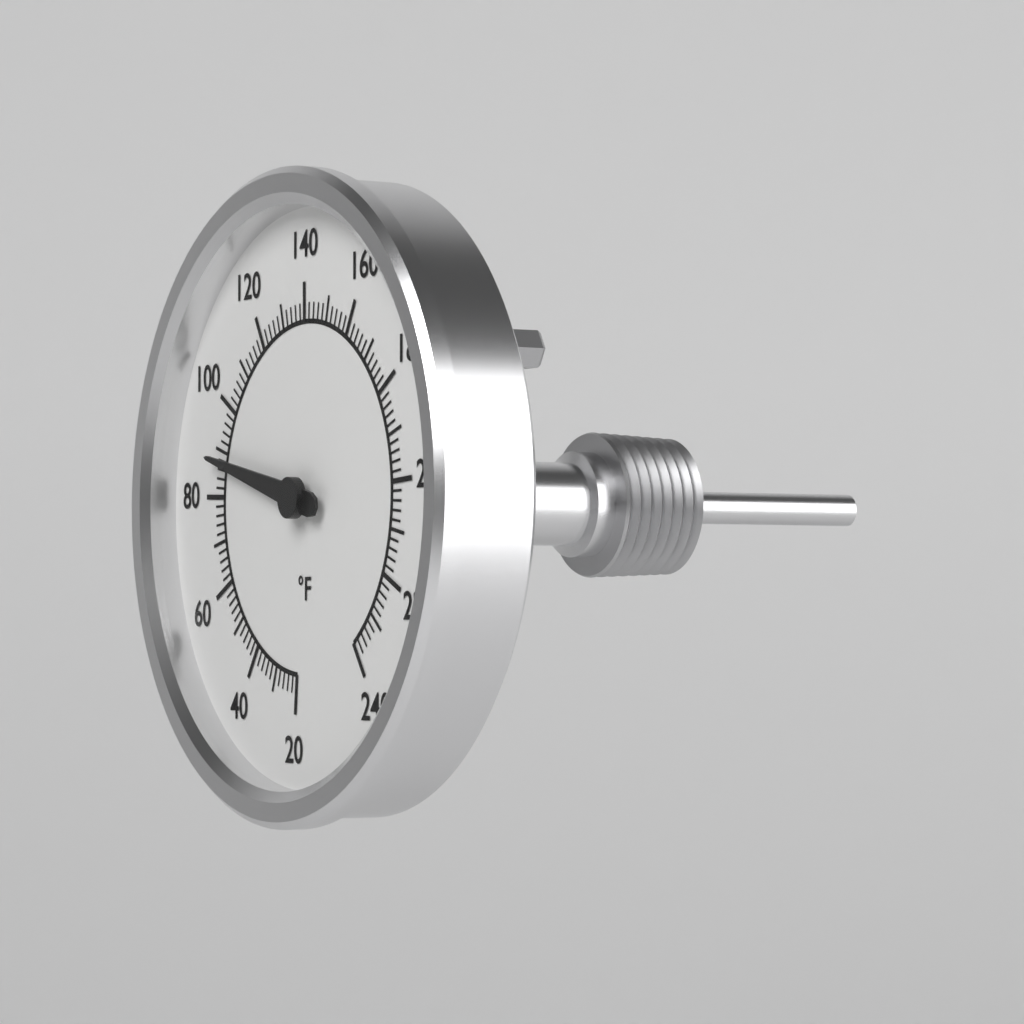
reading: 88 °F
